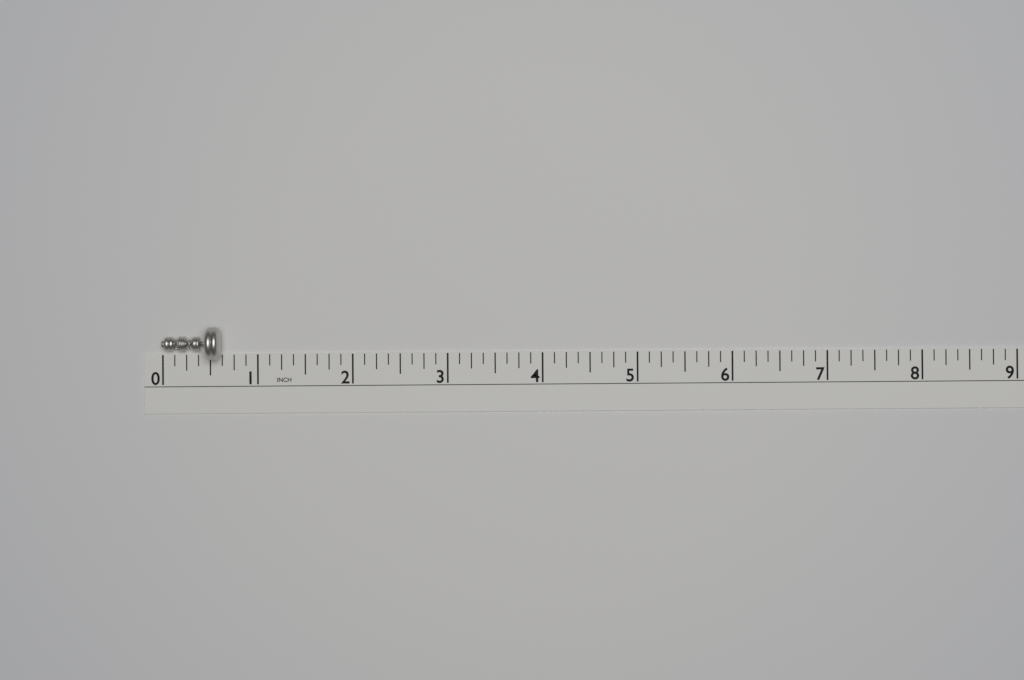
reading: 0.625 in
